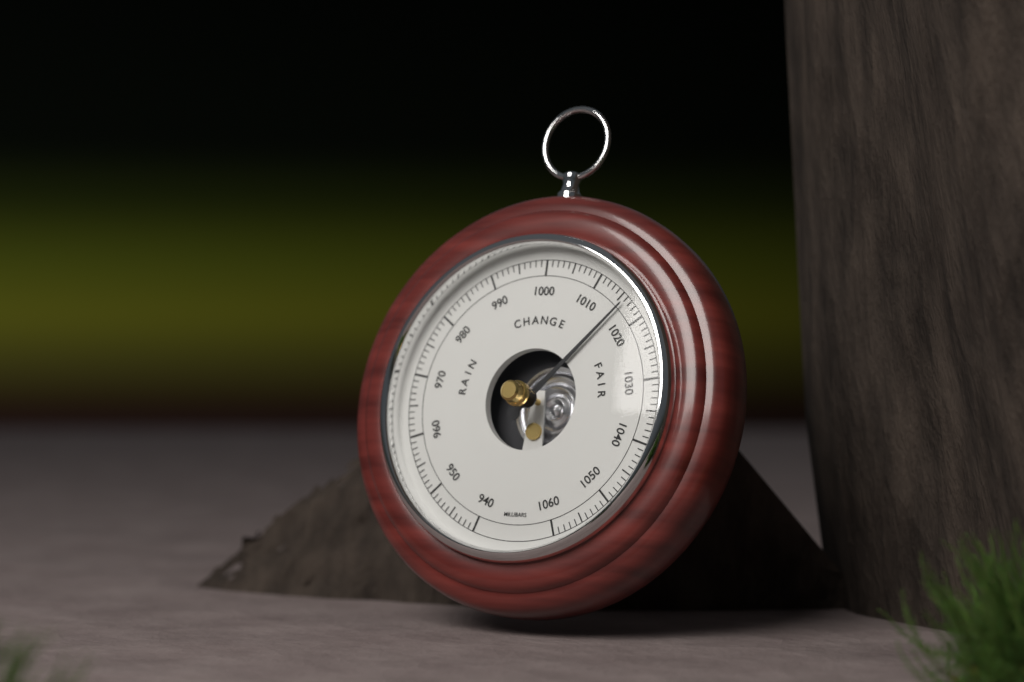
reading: 1016 mbar
